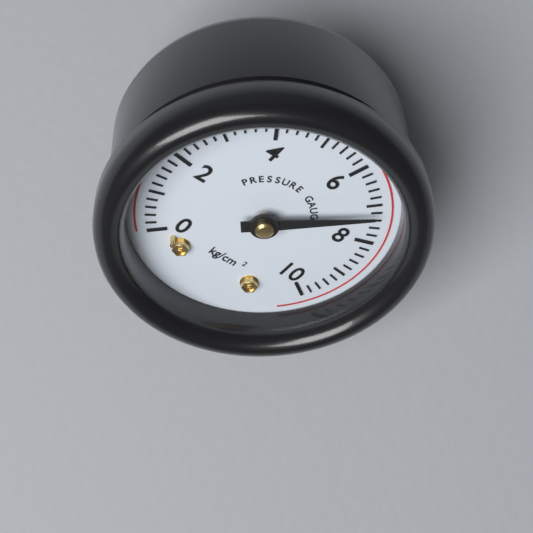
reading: 7.2 kg/cm²
